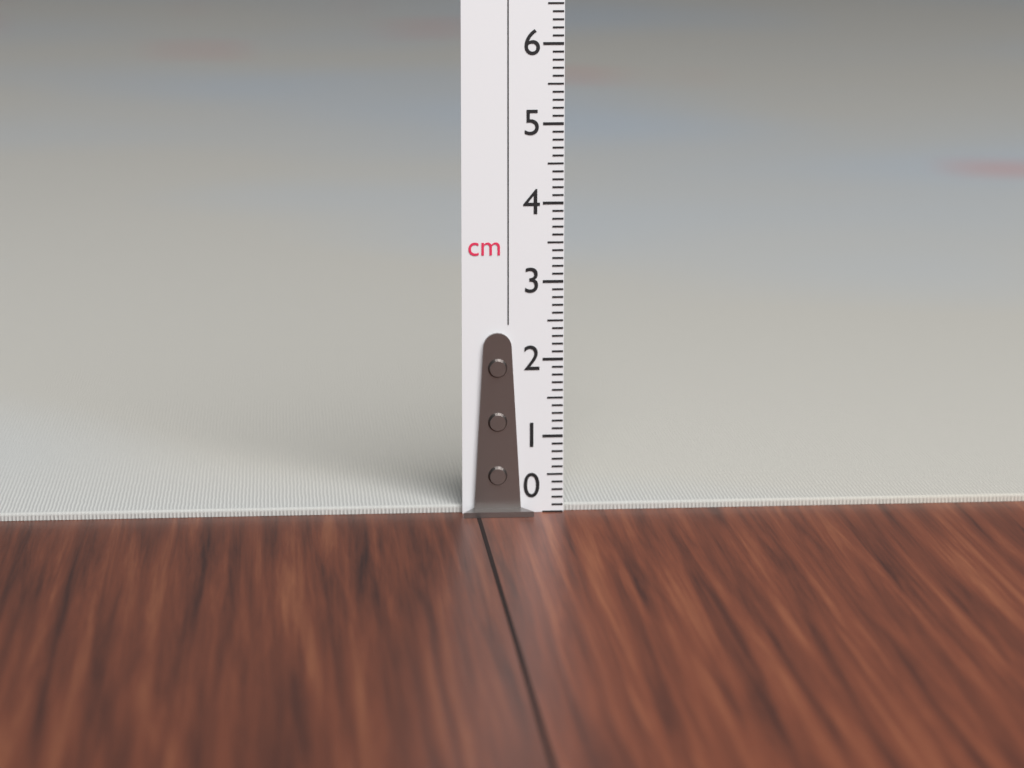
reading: 0.1 cm
